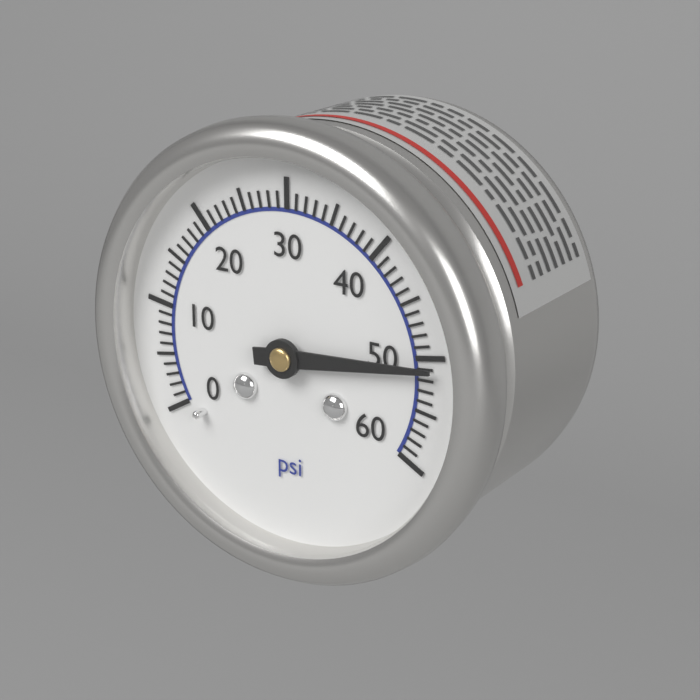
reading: 51 psi
